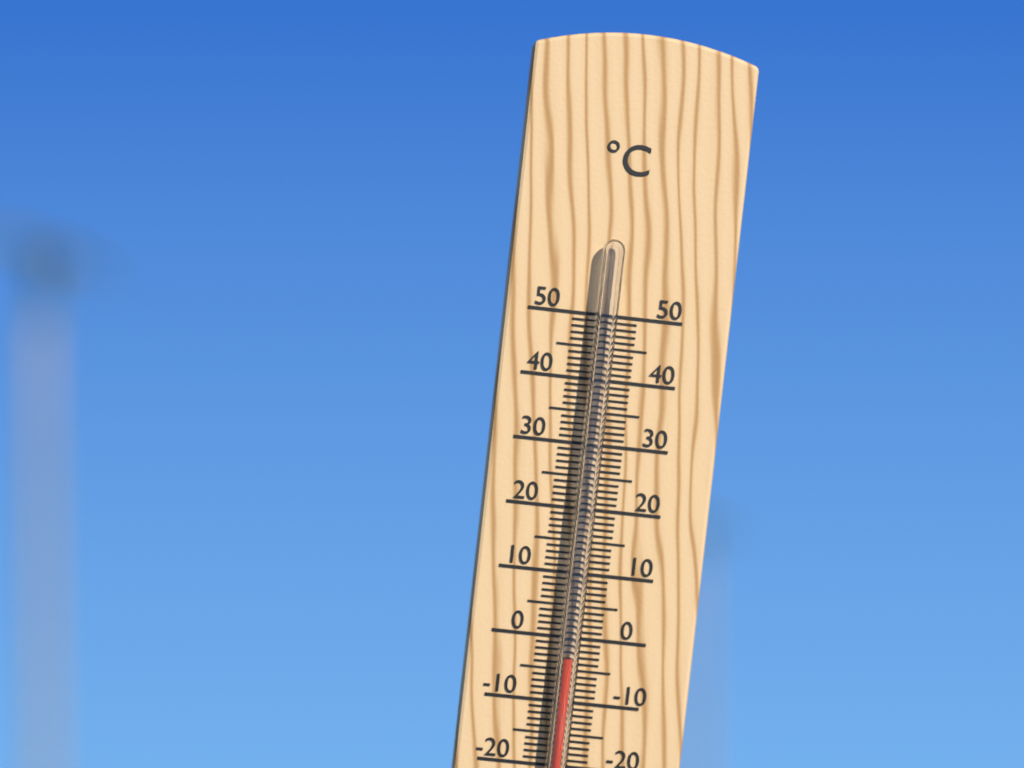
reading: -3 °C
